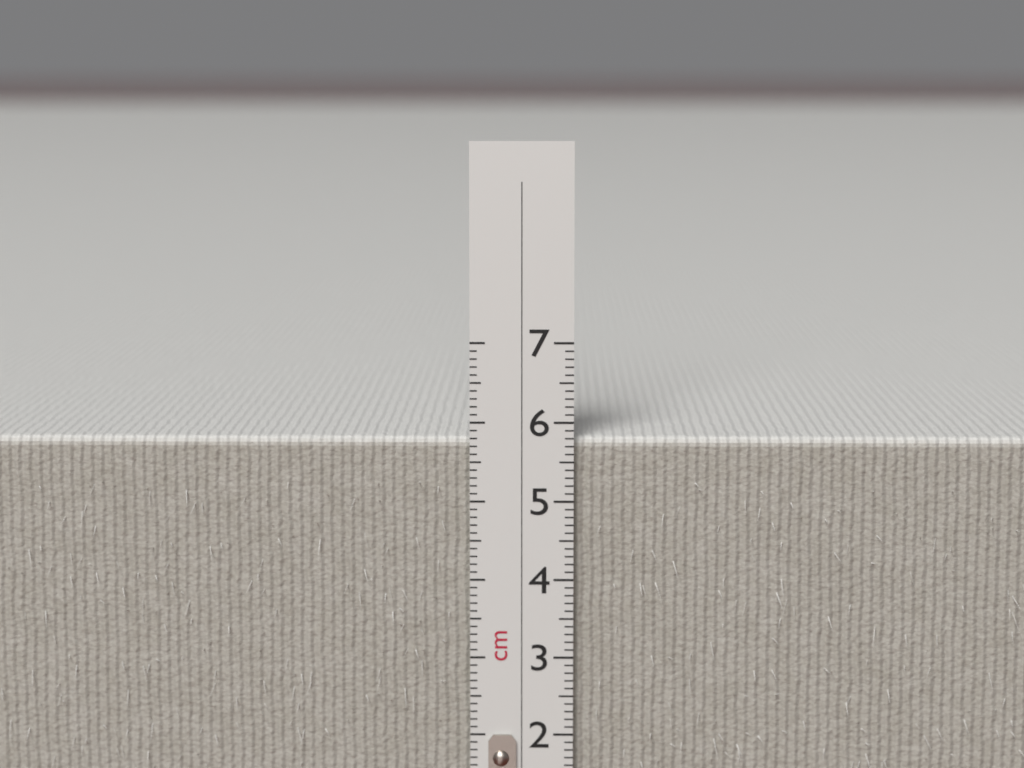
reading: 5.8 cm
